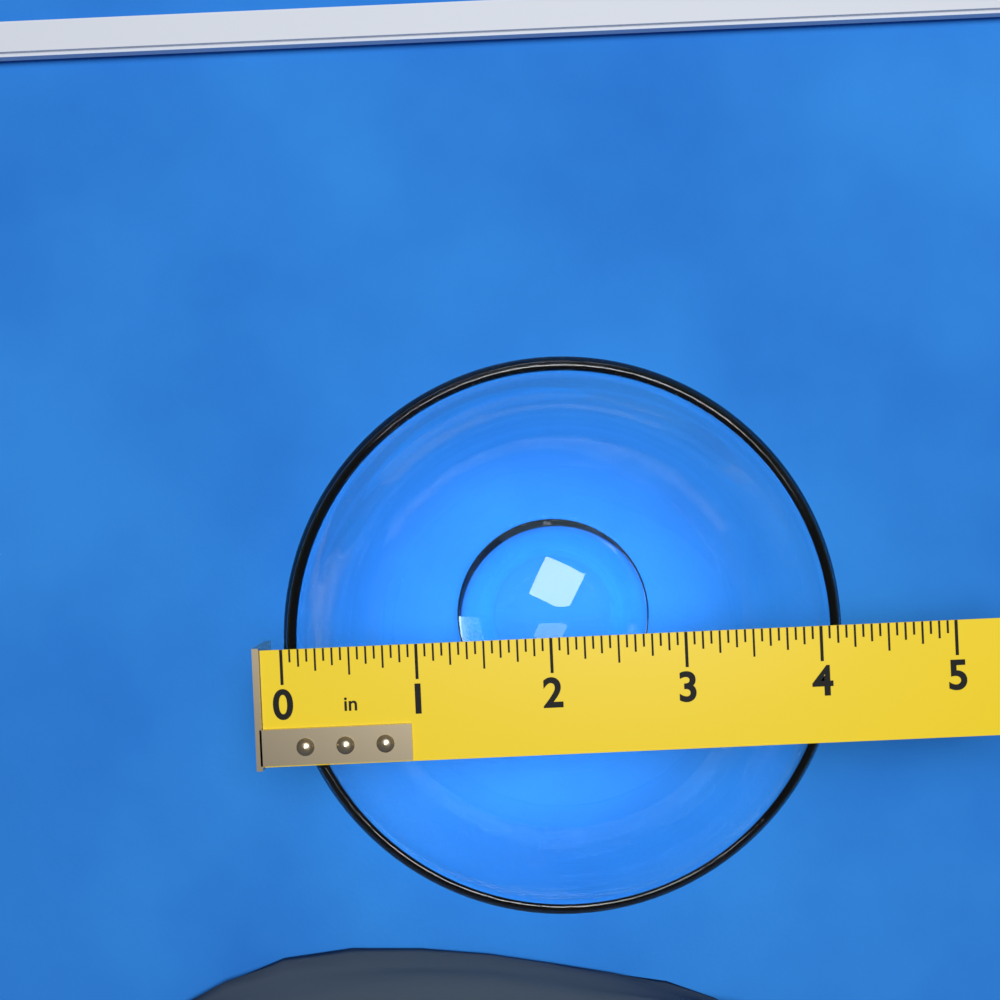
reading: 4.1875 in
